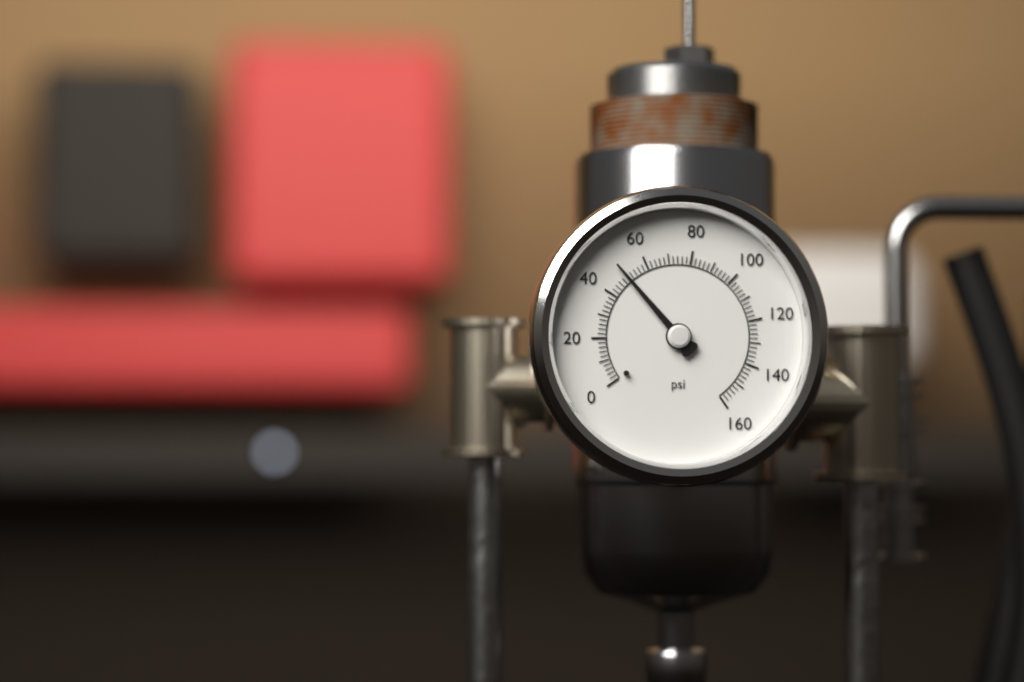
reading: 50 psi
